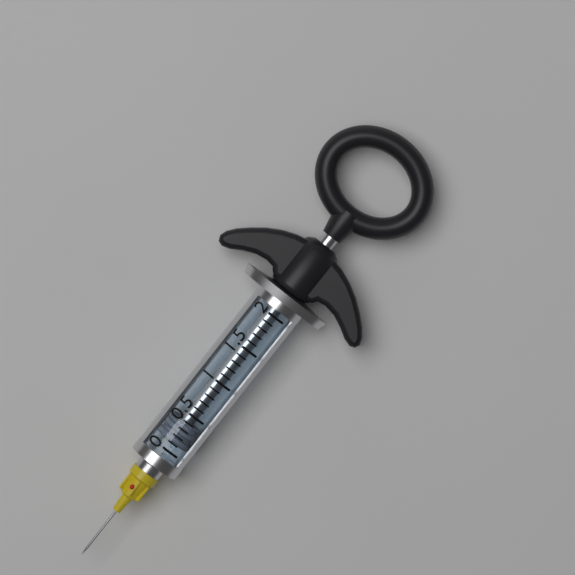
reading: 0.1 (no unit)
